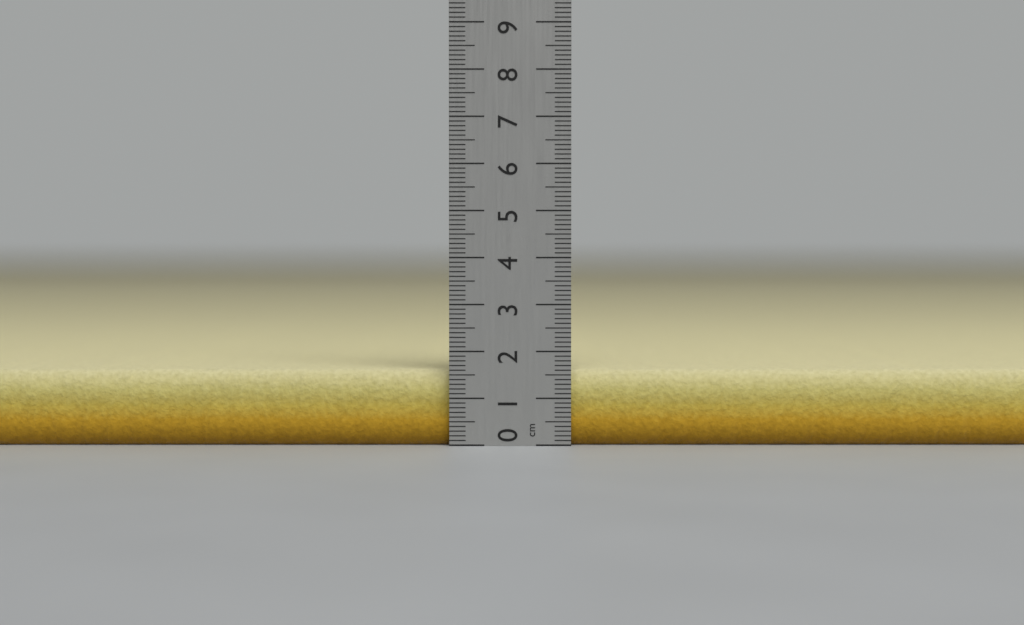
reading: 1.6 cm
